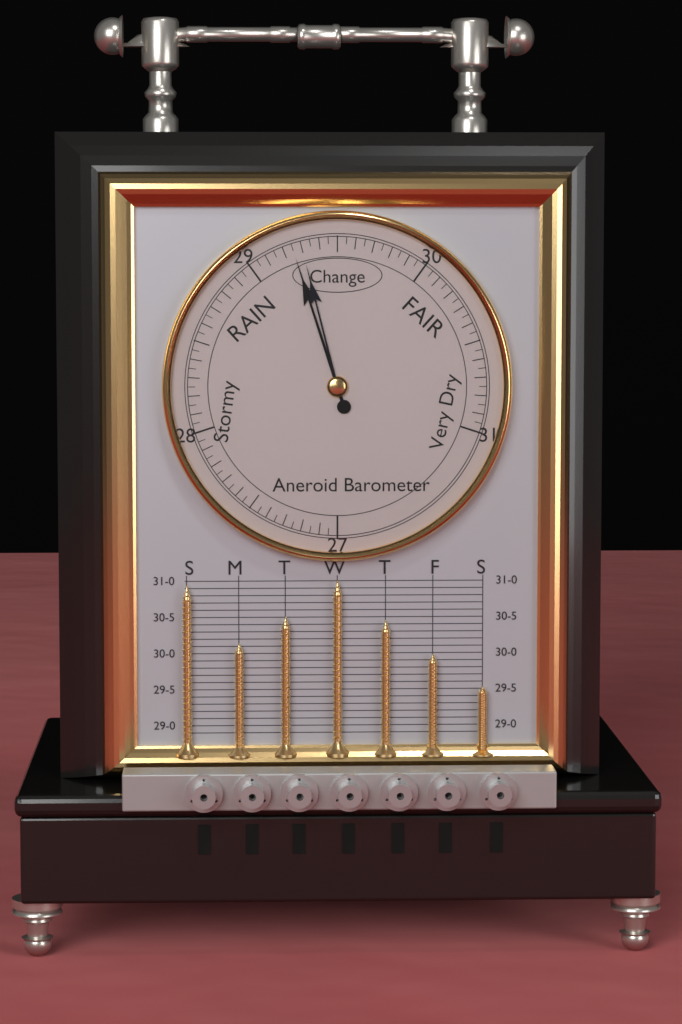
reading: 29.25 (no unit)
